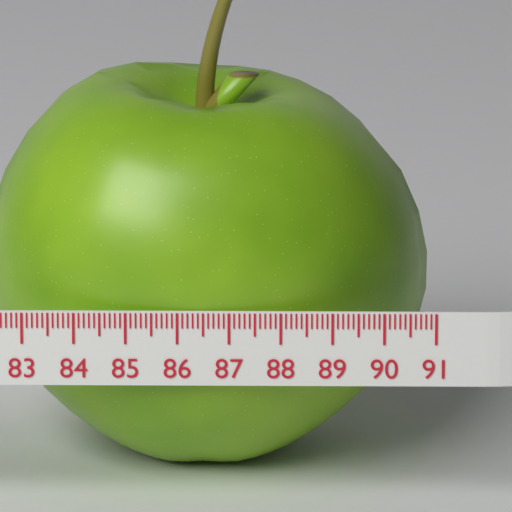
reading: 90.9 (no unit)
